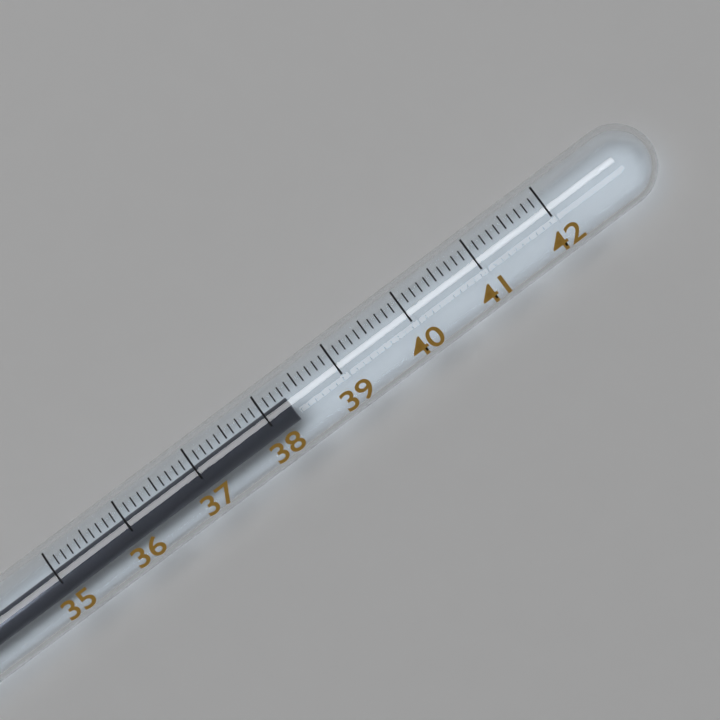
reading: 38.3 (no unit)
